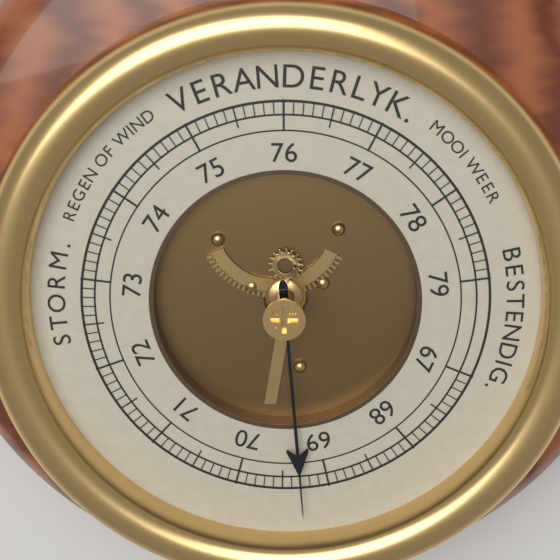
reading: 69.3 (no unit)
